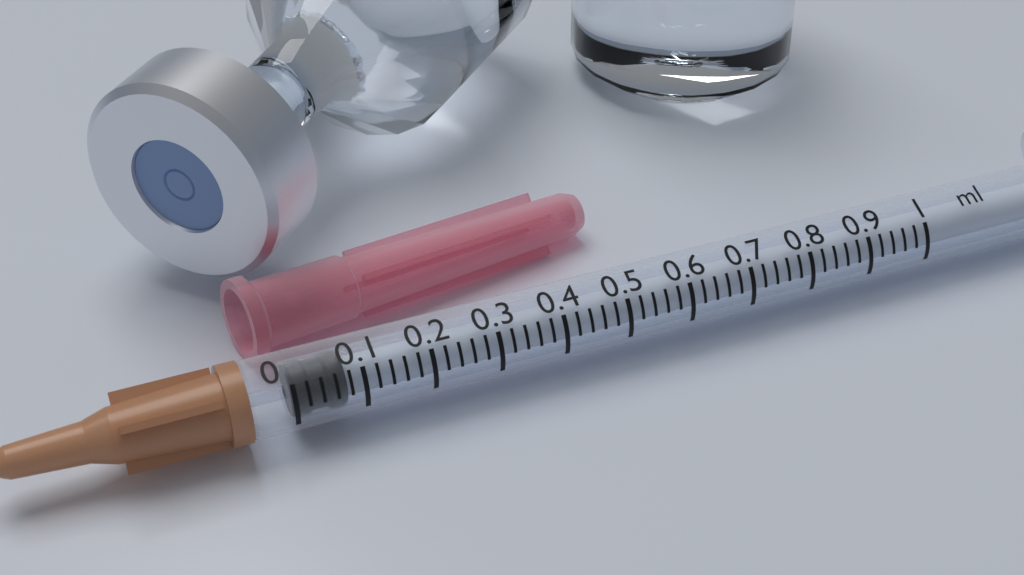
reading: 0.00 ml
